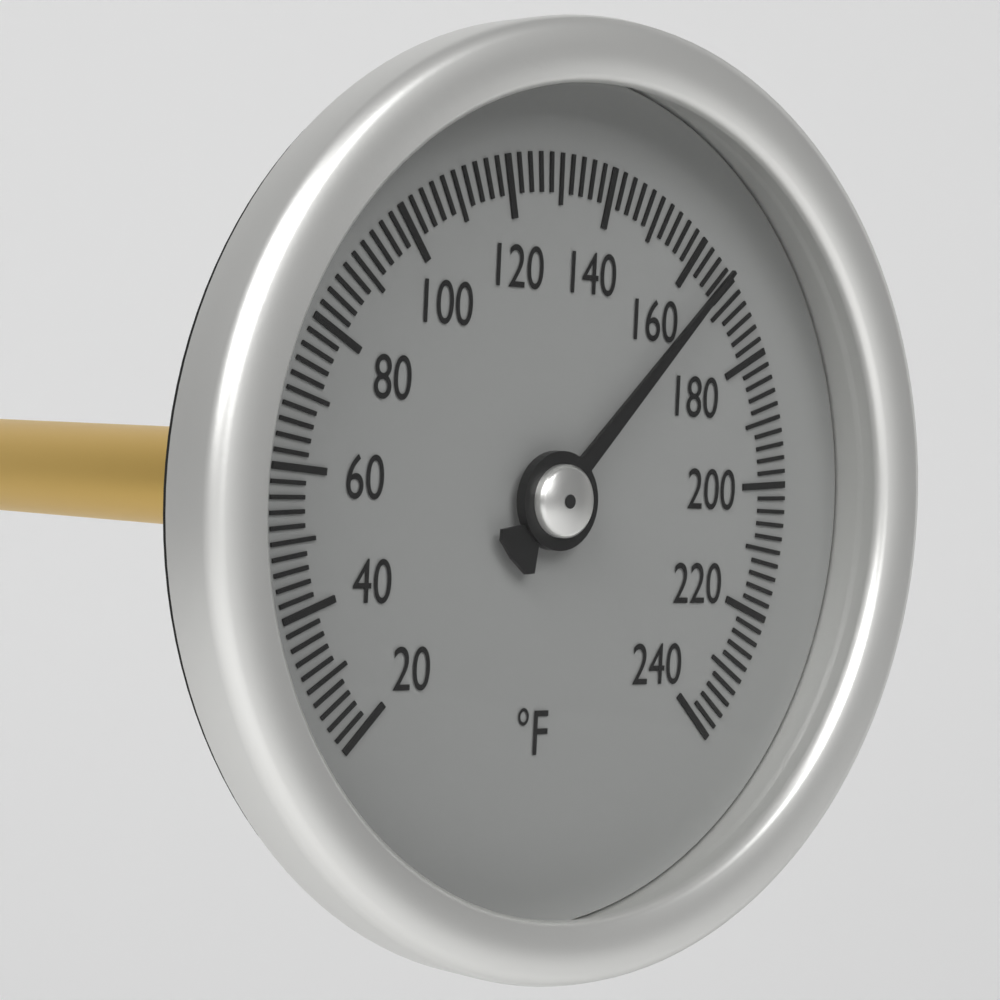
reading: 166 °F
